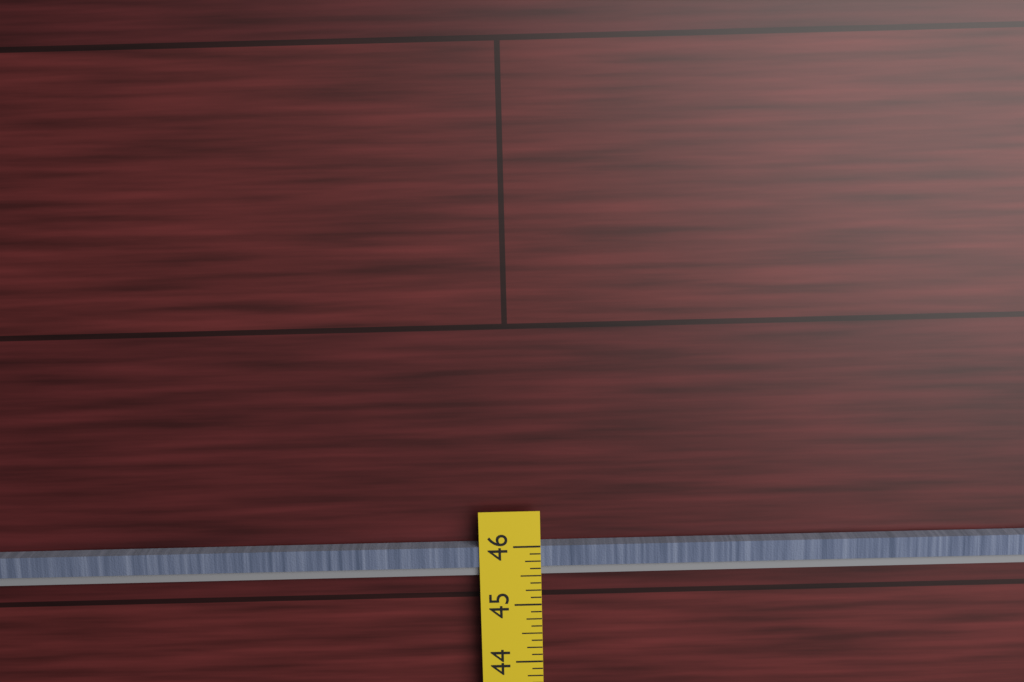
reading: 45.500 in
